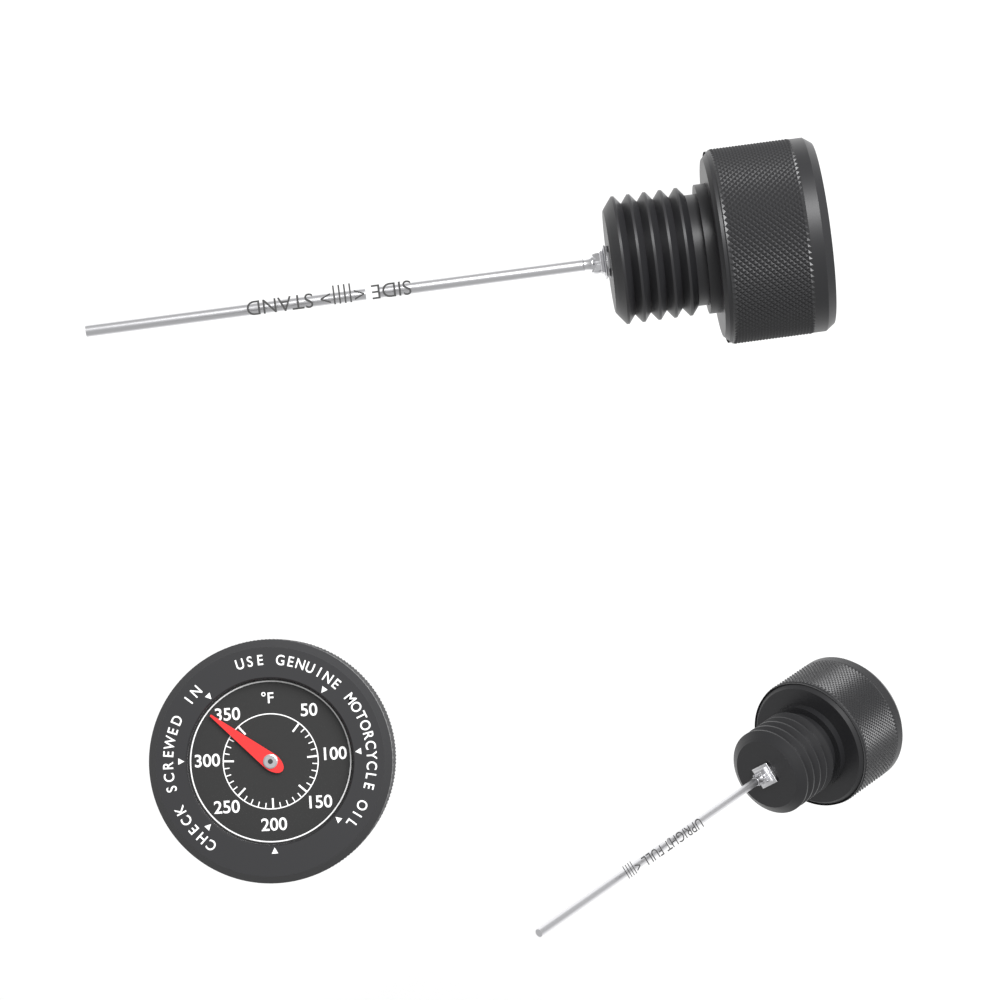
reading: 340 °F
